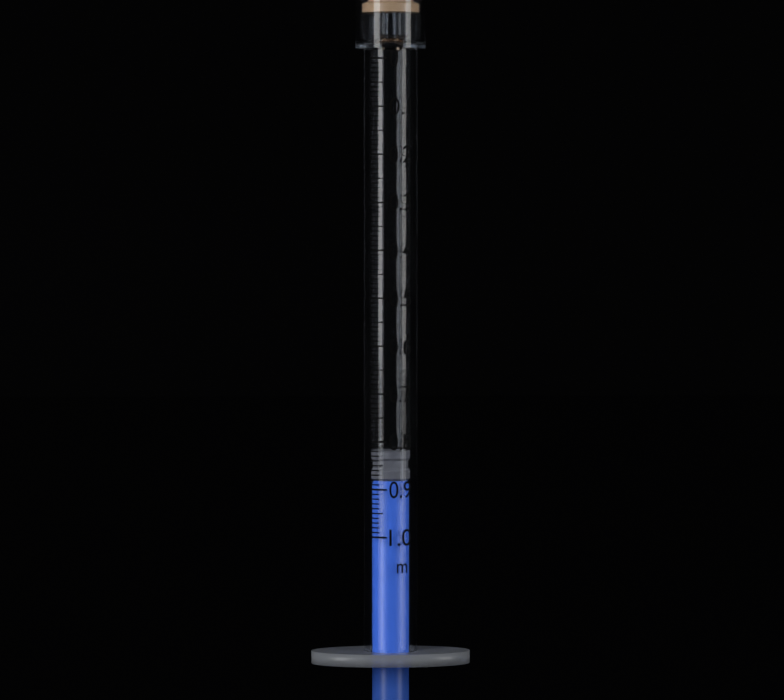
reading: 0.82 ml
